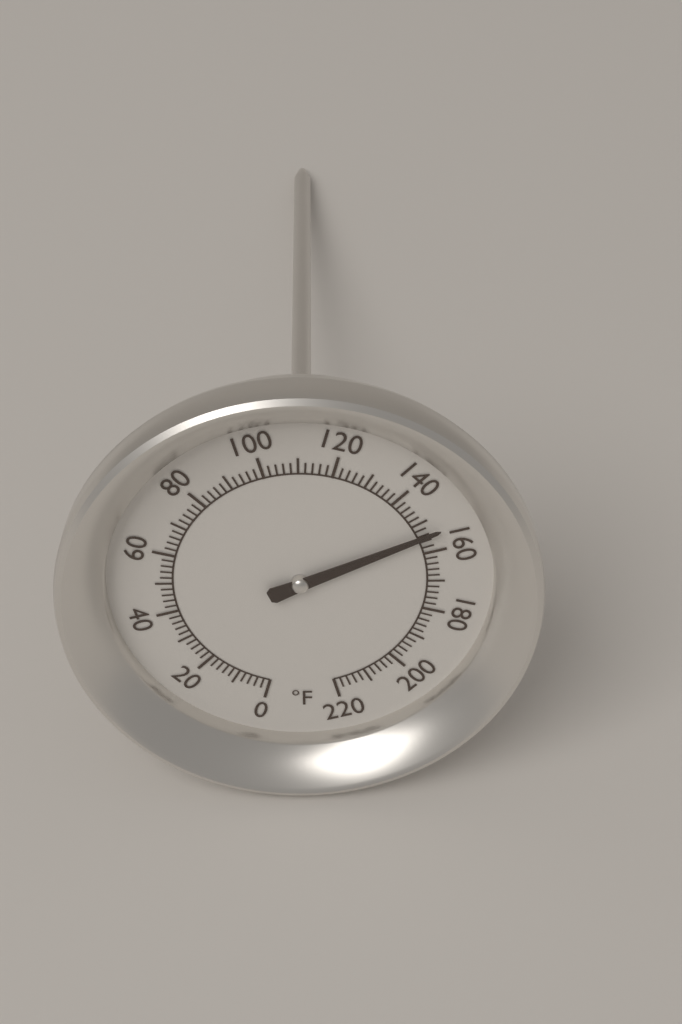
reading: 154 °F
